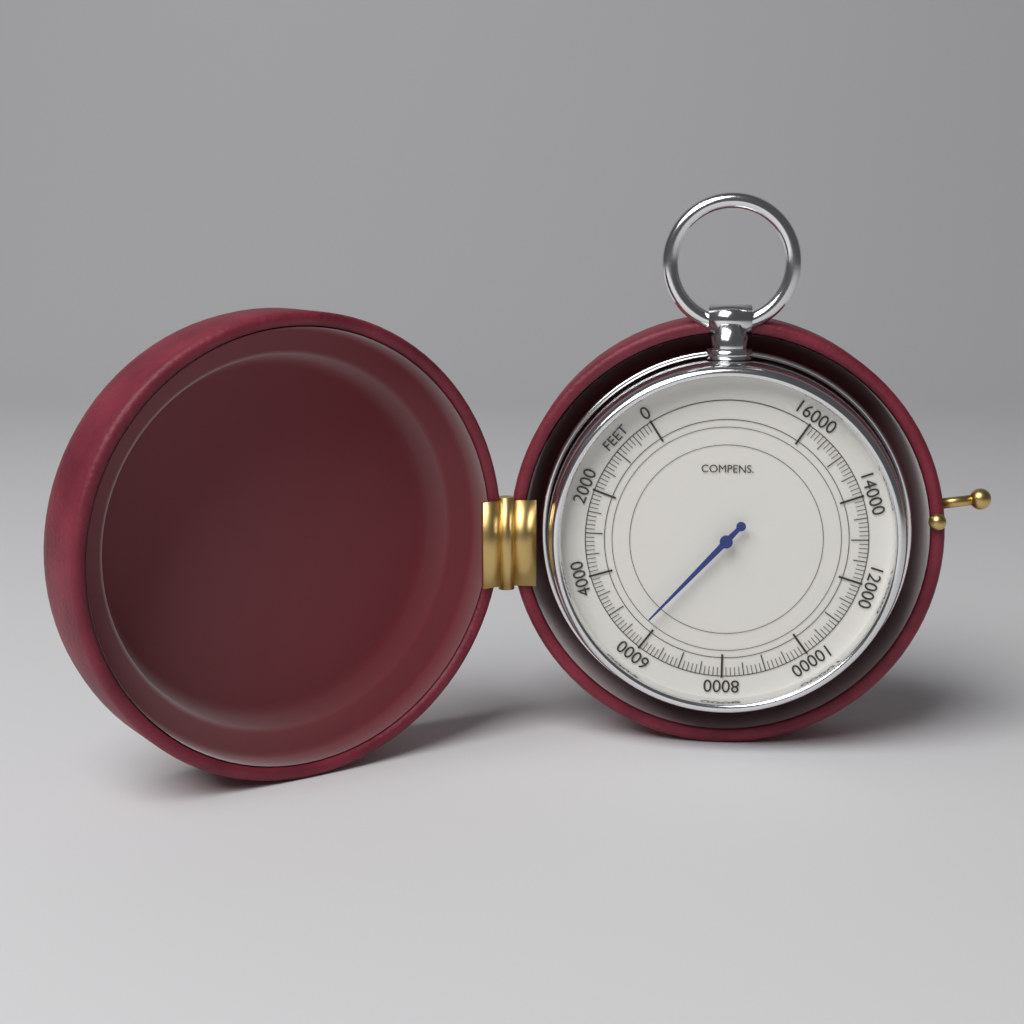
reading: 5700 feet
